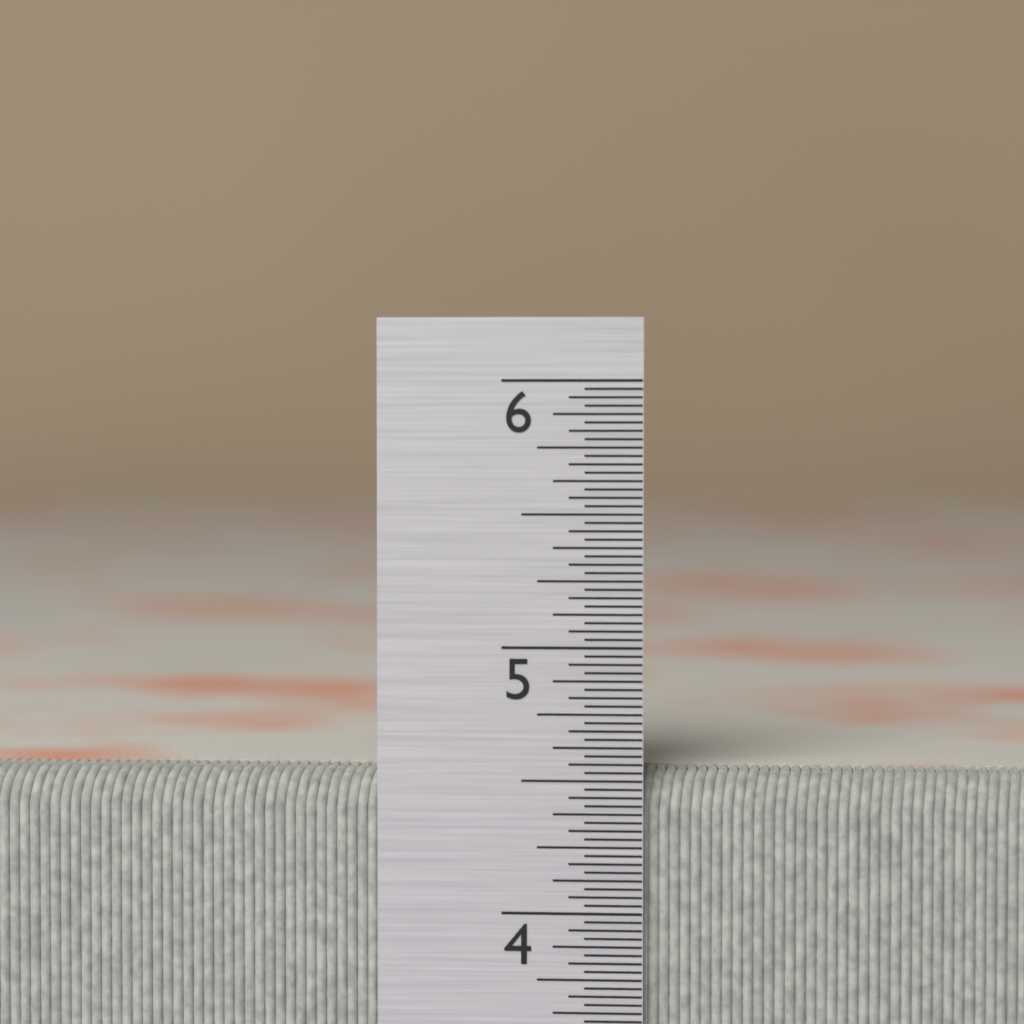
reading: 4.53125 in
